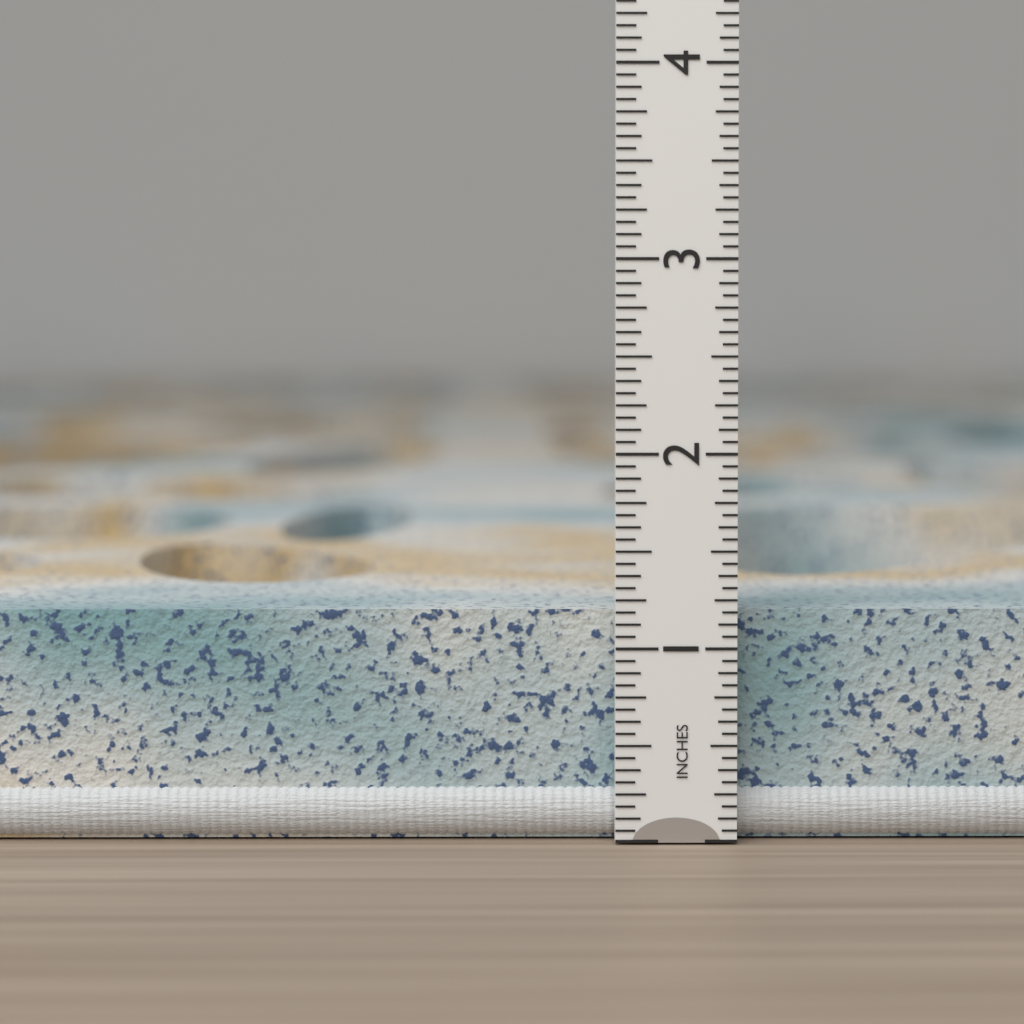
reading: 1.1875 in
